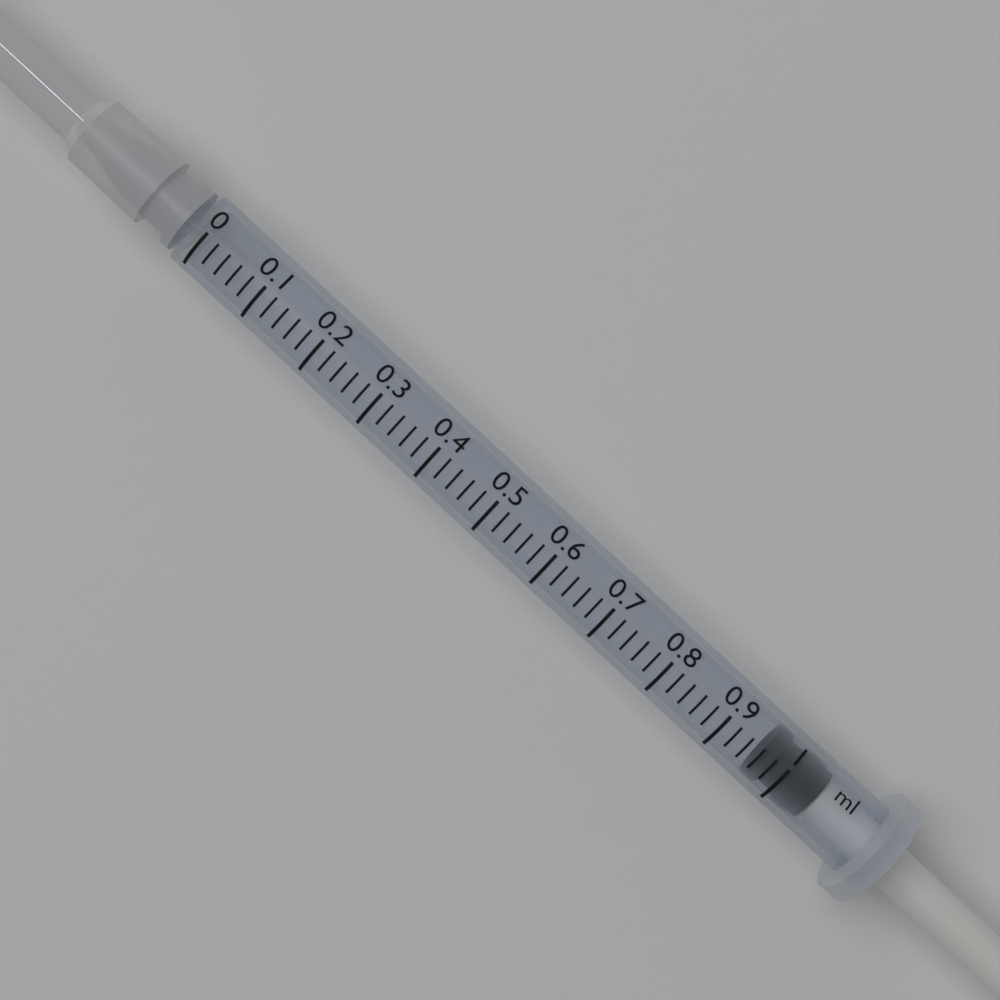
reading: 0.96 ml
